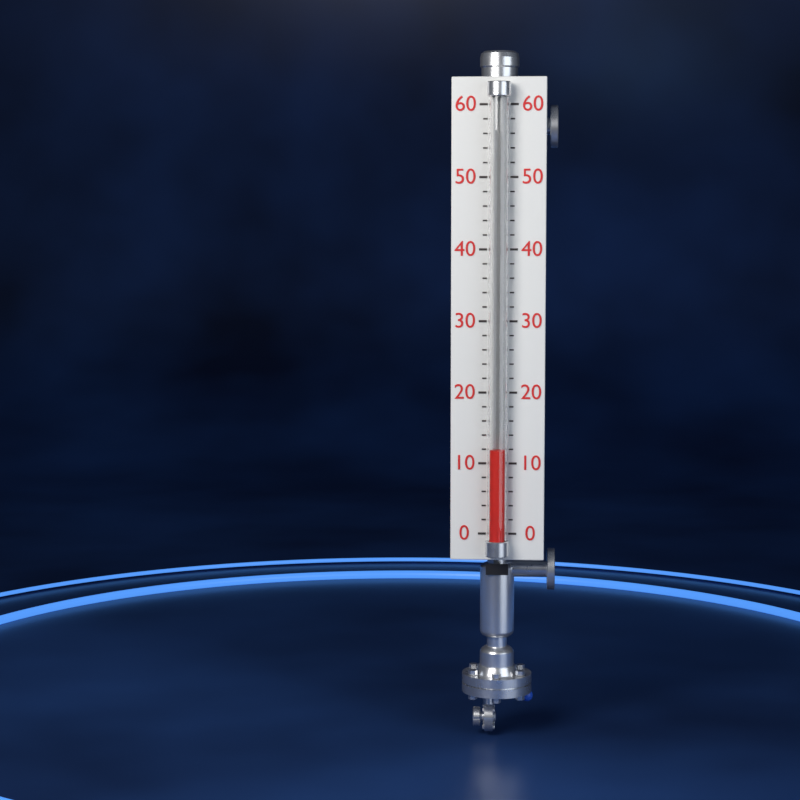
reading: 12 (no unit)
